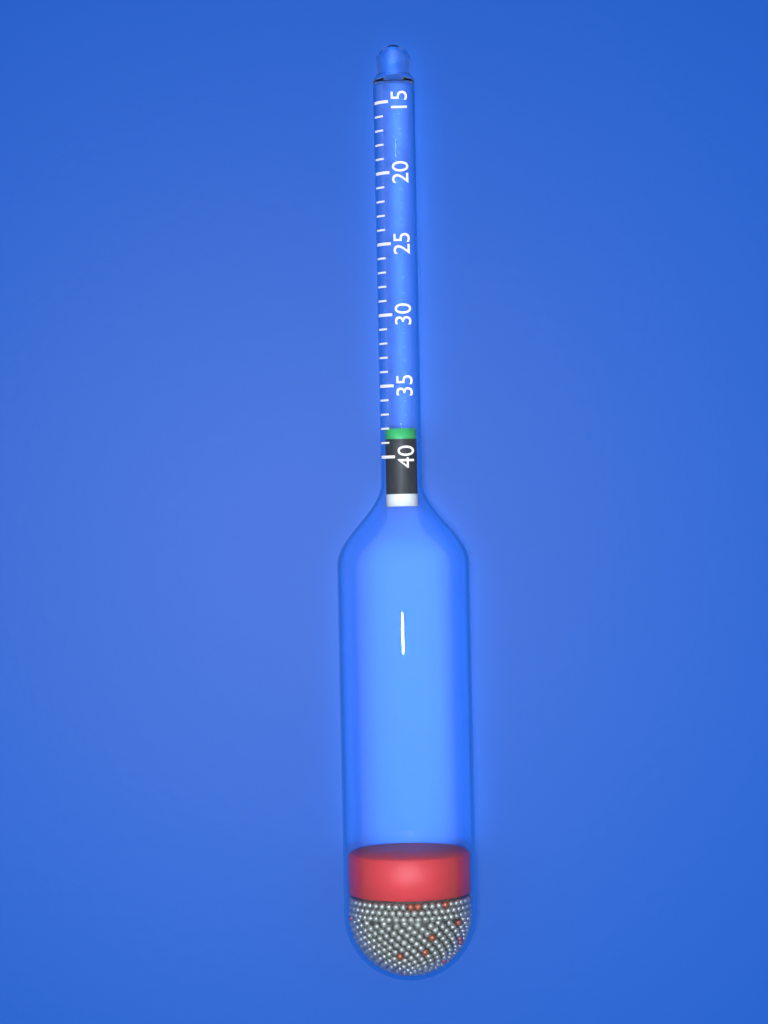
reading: 38 (no unit)
